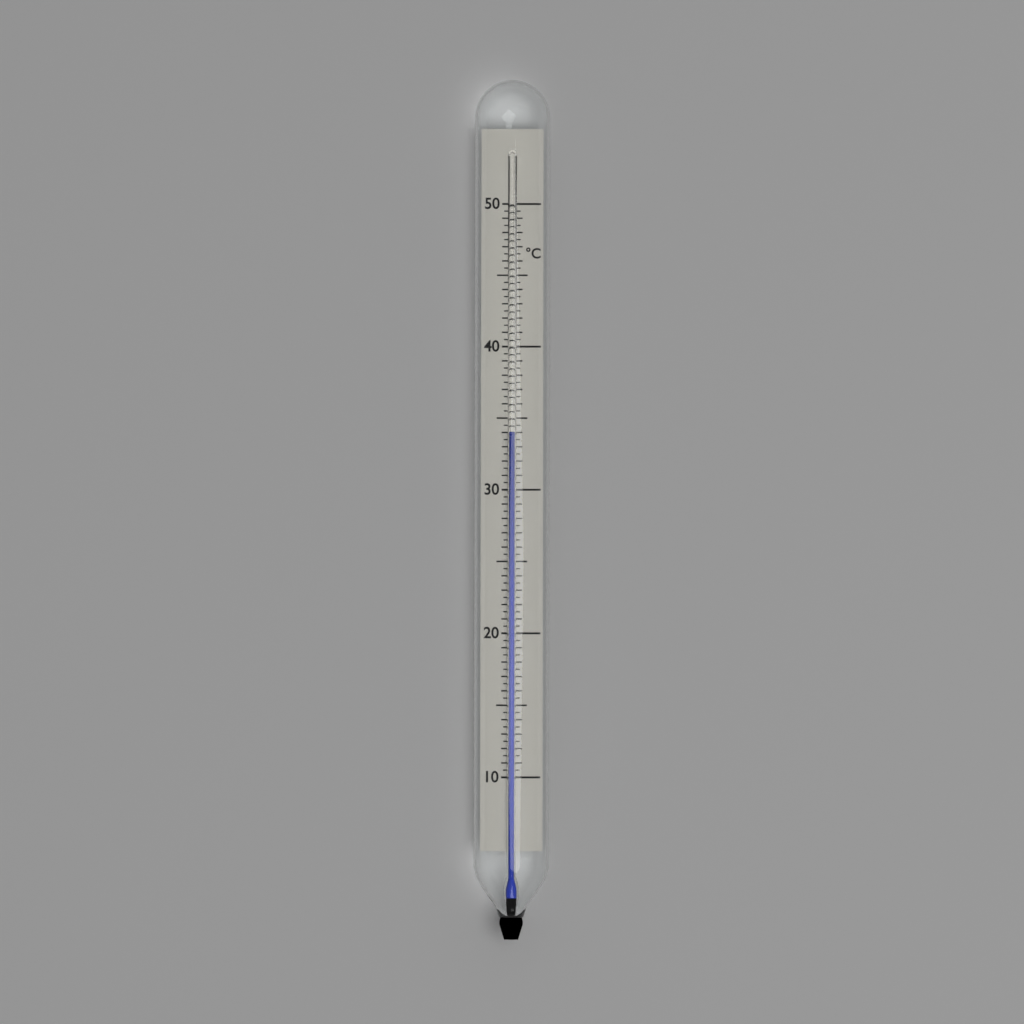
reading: 34.0 °C
